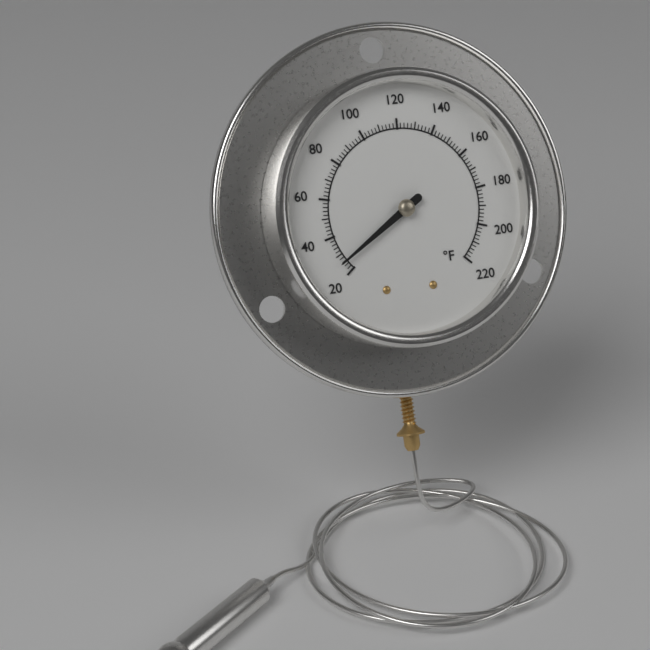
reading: 26 °F
